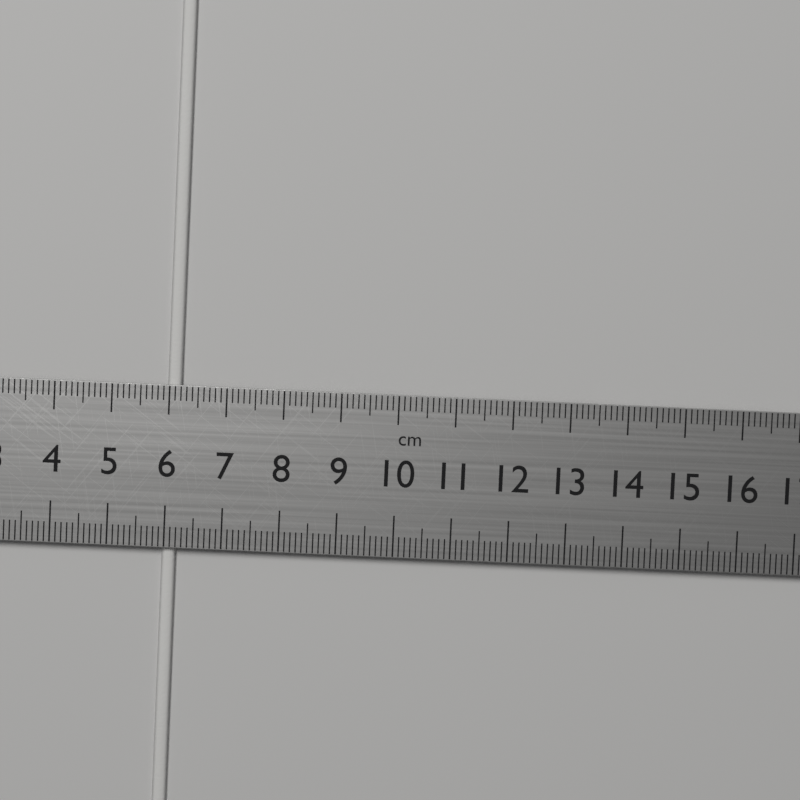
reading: 6.2 cm
